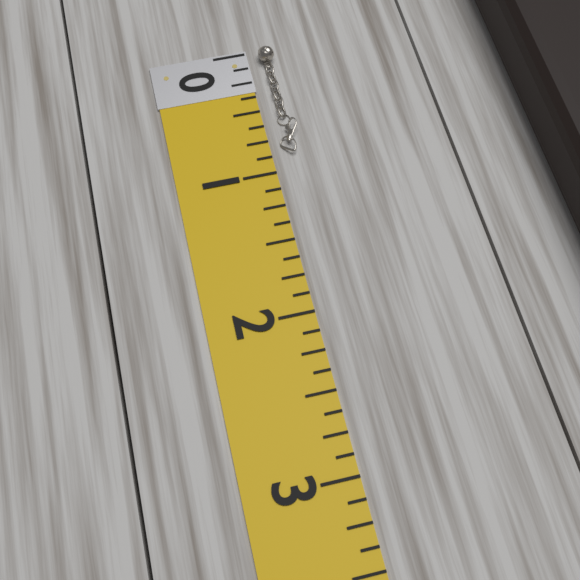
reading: 0.875 (no unit)
